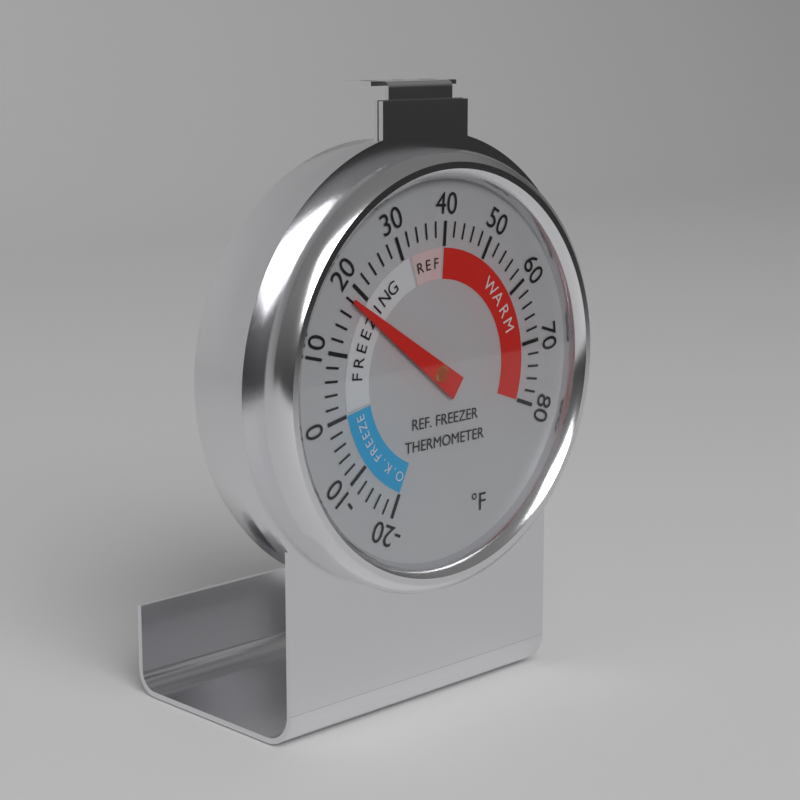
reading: 18 °F
